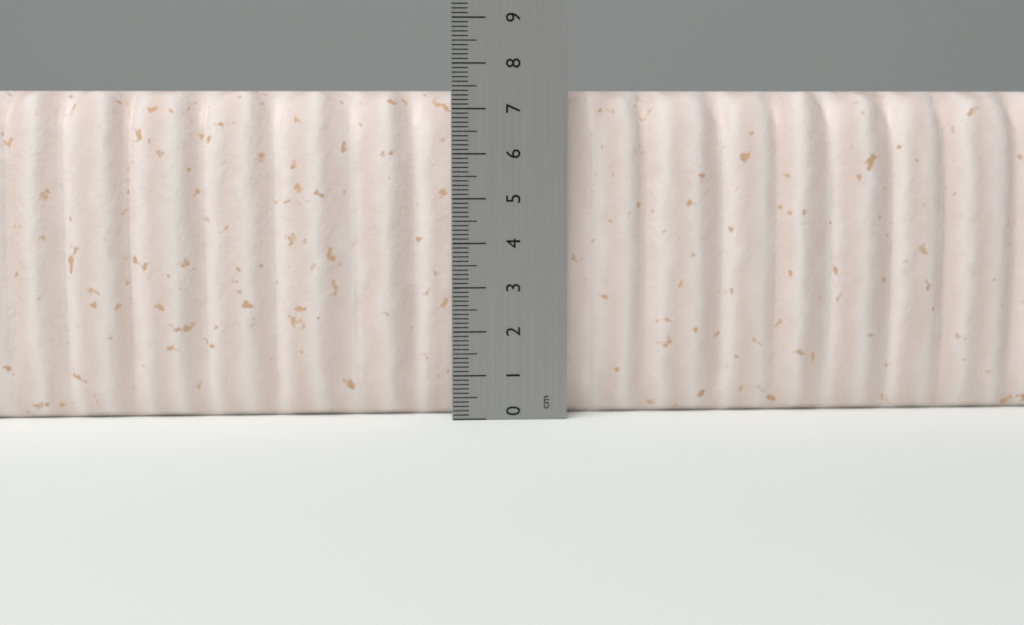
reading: 7.4 cm
